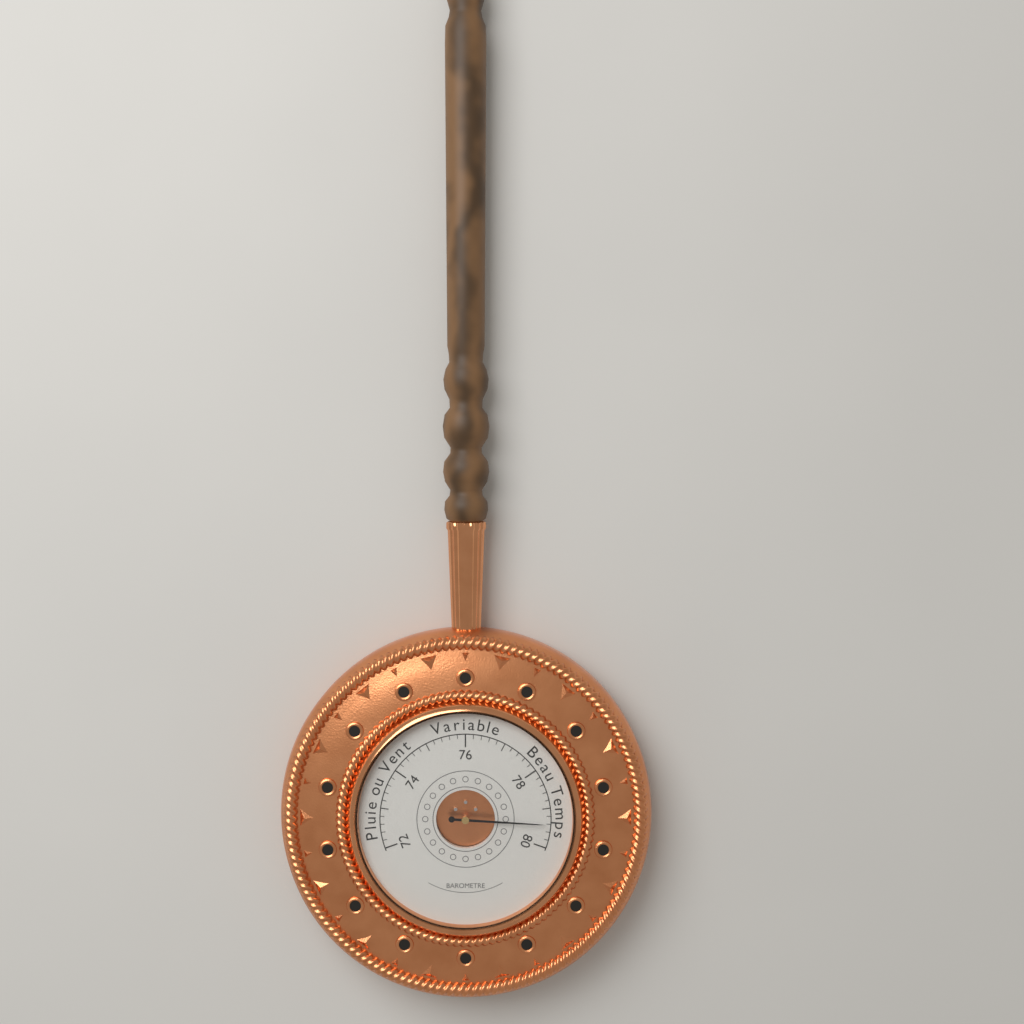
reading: 79.4 (no unit)
